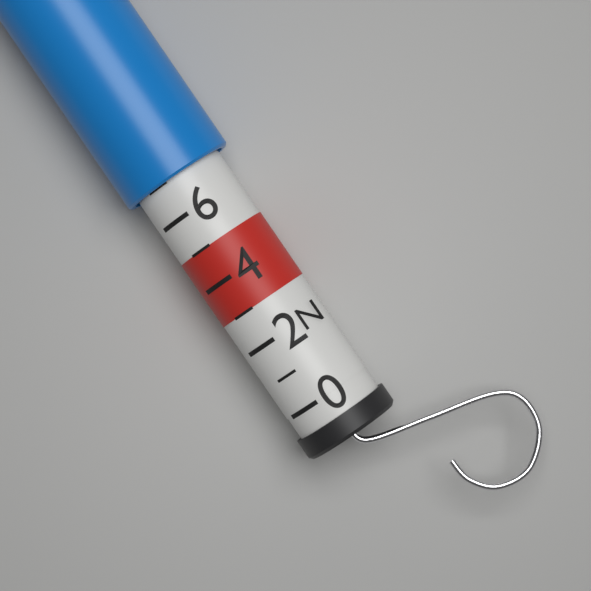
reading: 7 N
